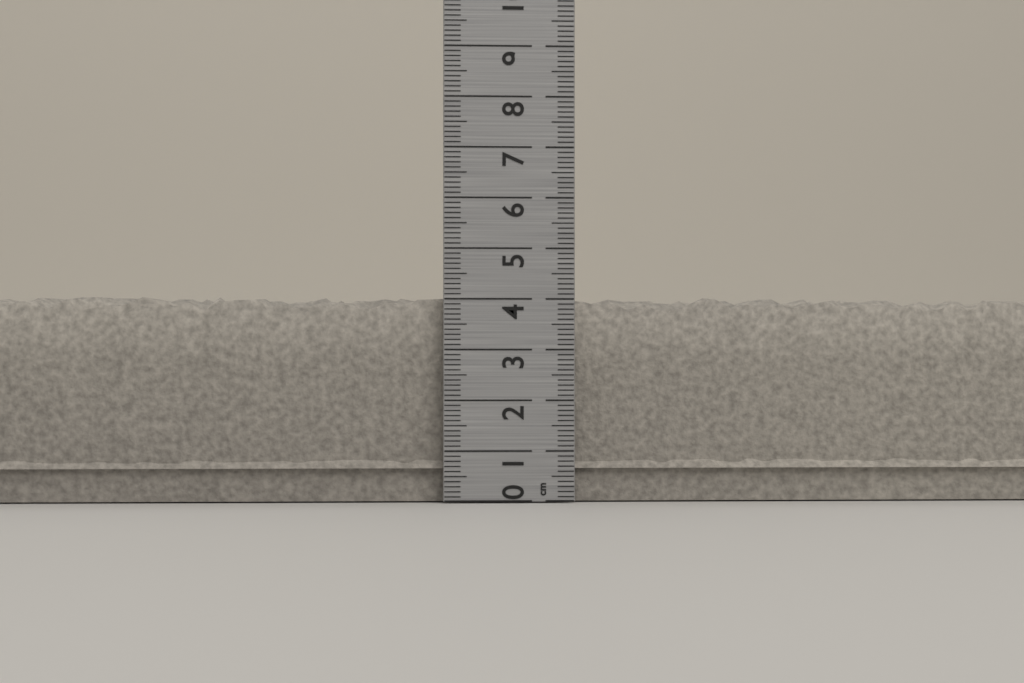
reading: 4.1 cm
